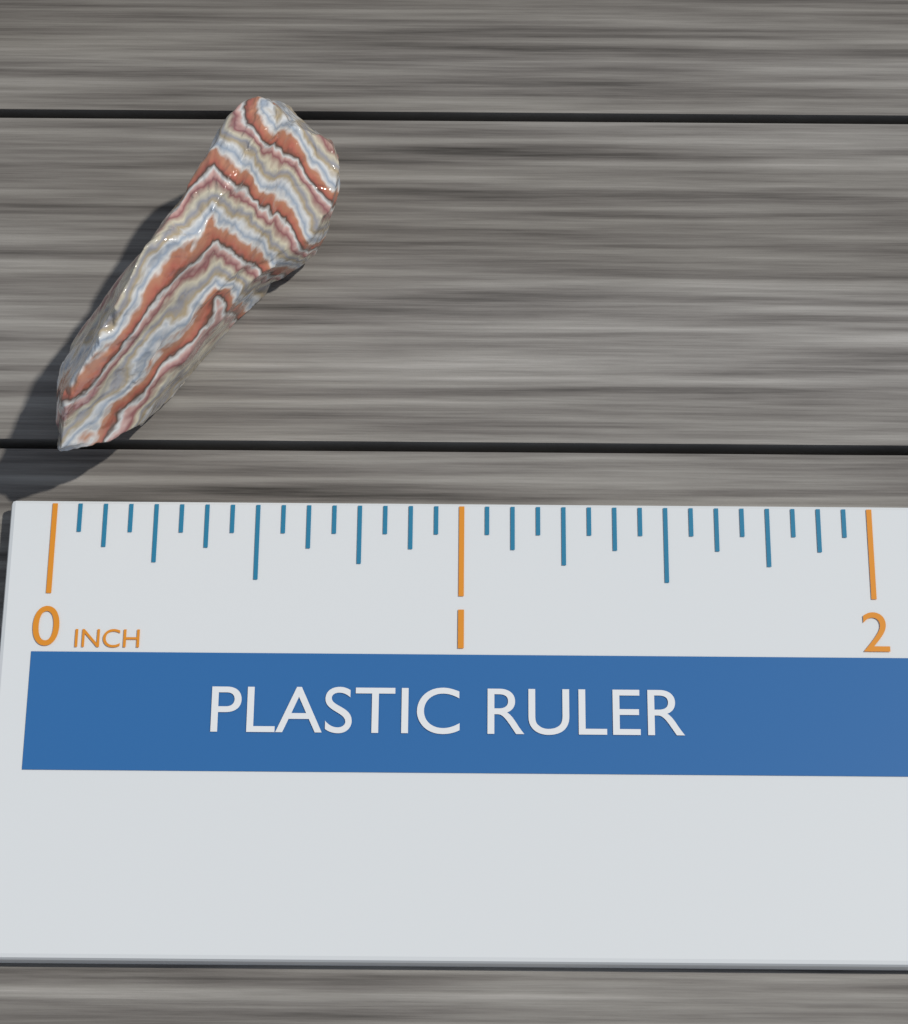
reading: 0.6875 inch
